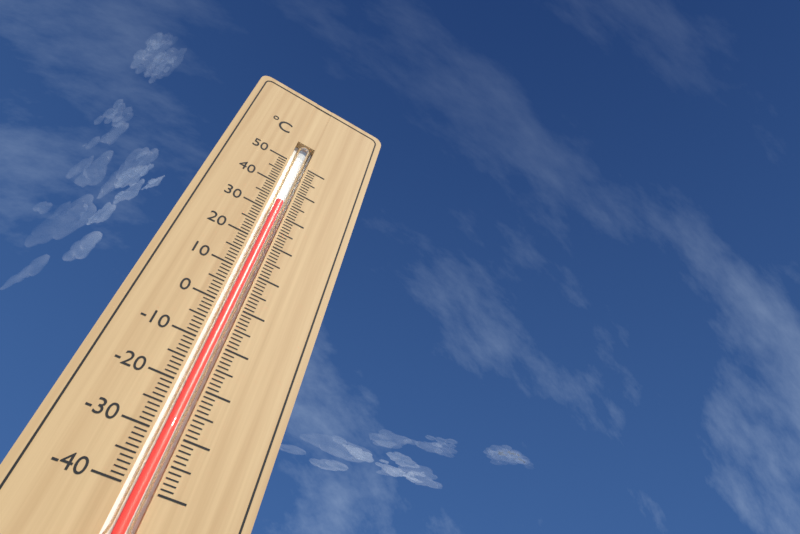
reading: 34 °C
